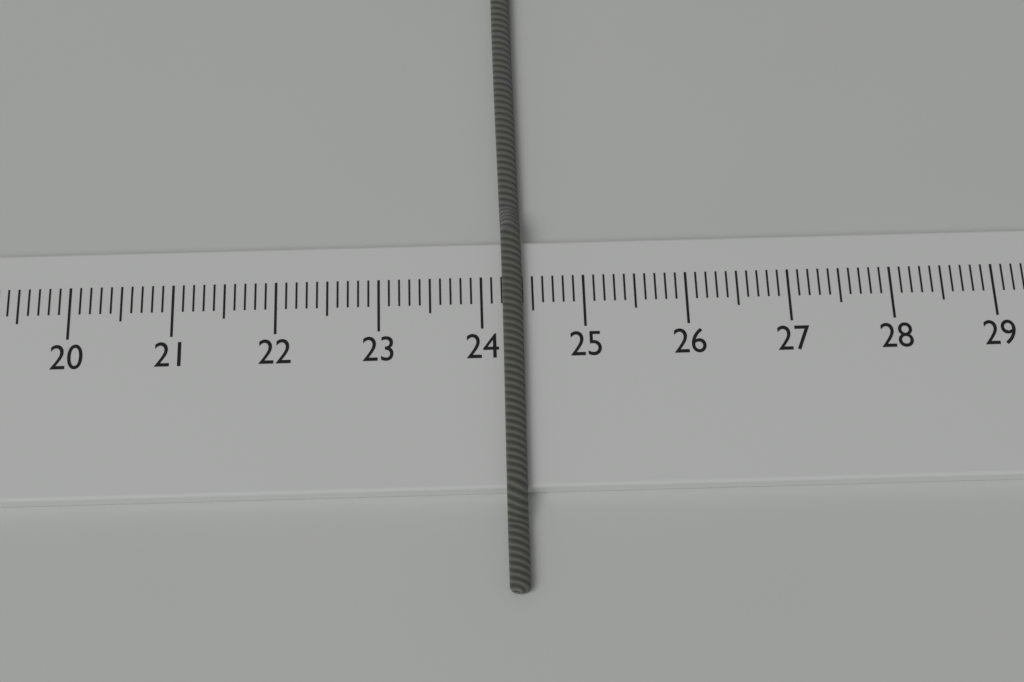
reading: 24.4 cm
